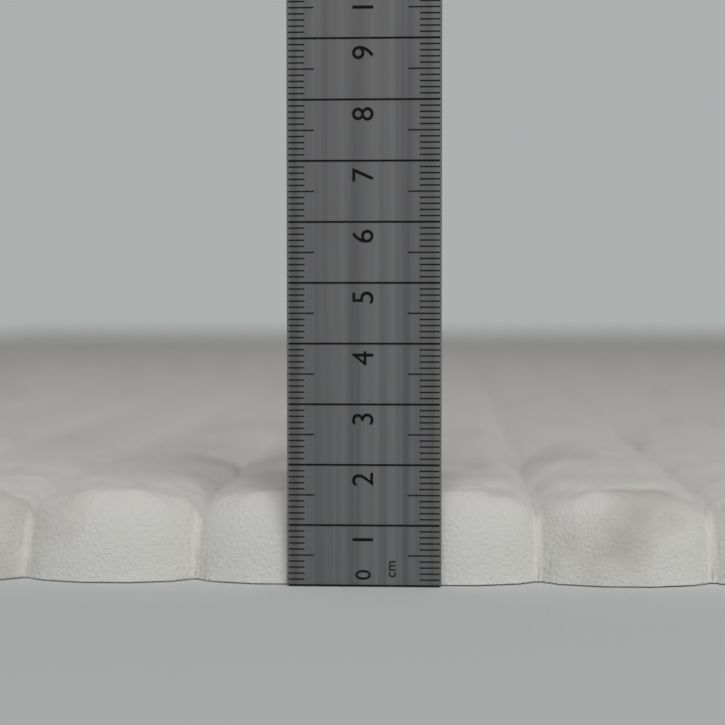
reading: 1.5 cm
